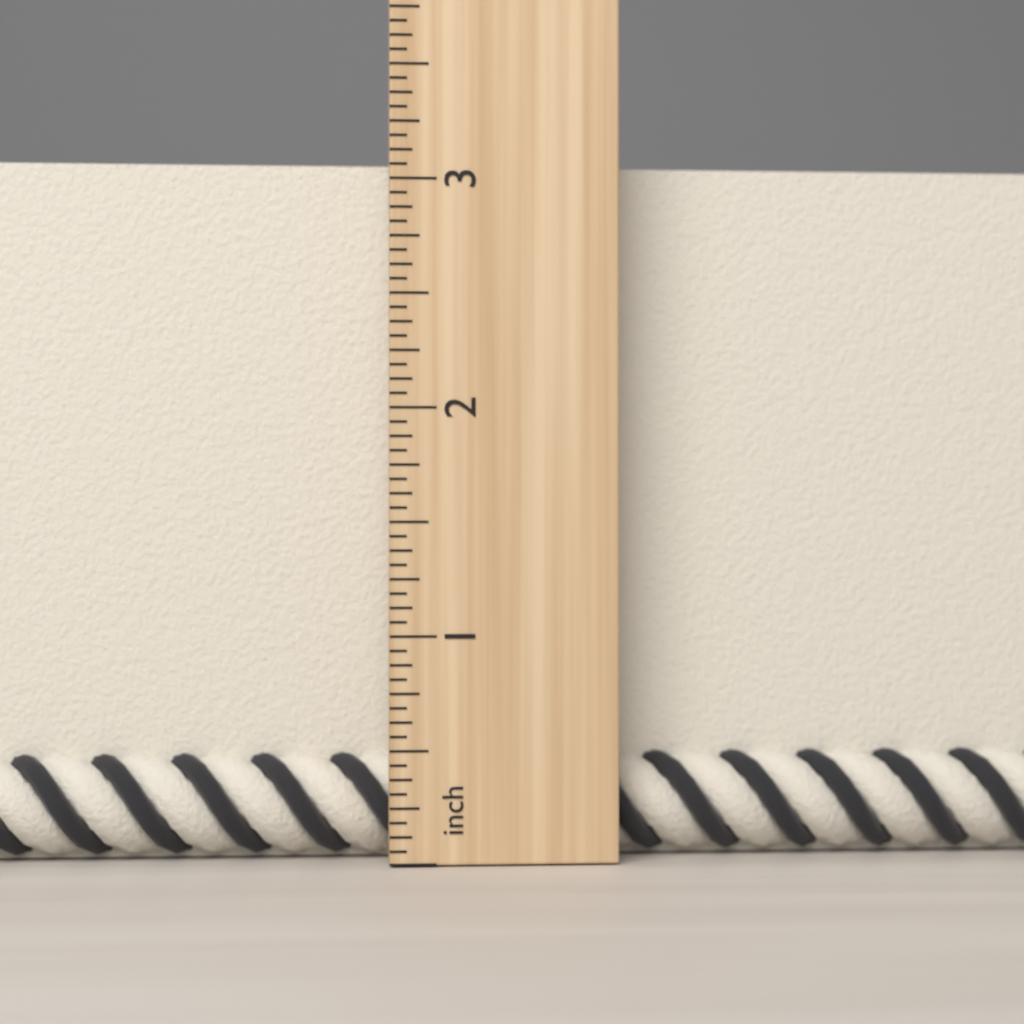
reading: 3.1250 inch
